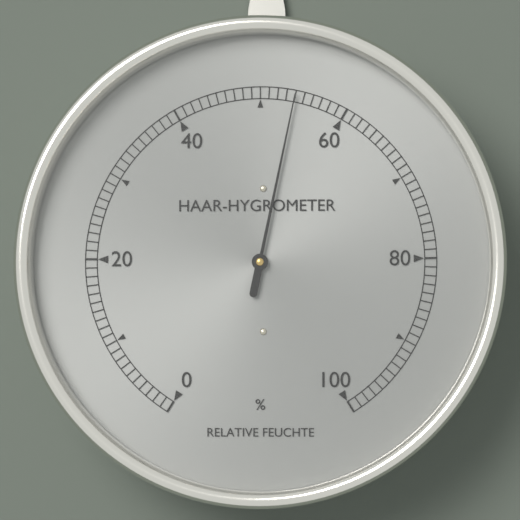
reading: 54 %
